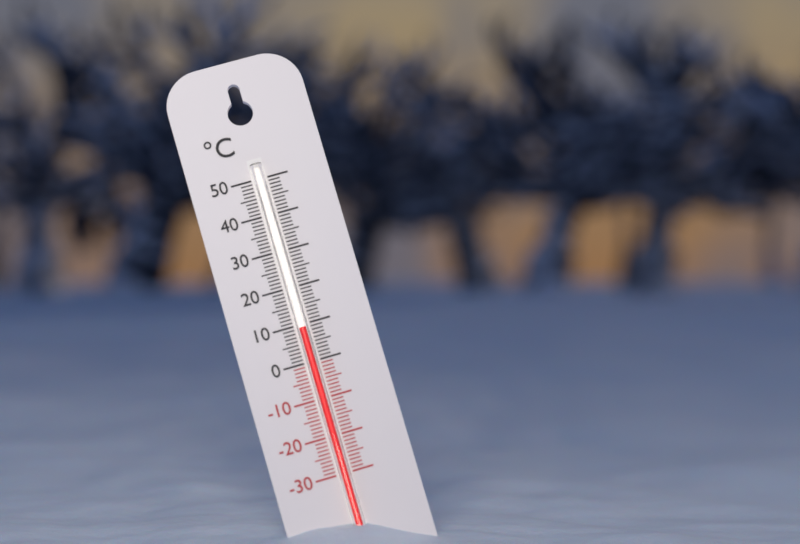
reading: 9 °C
